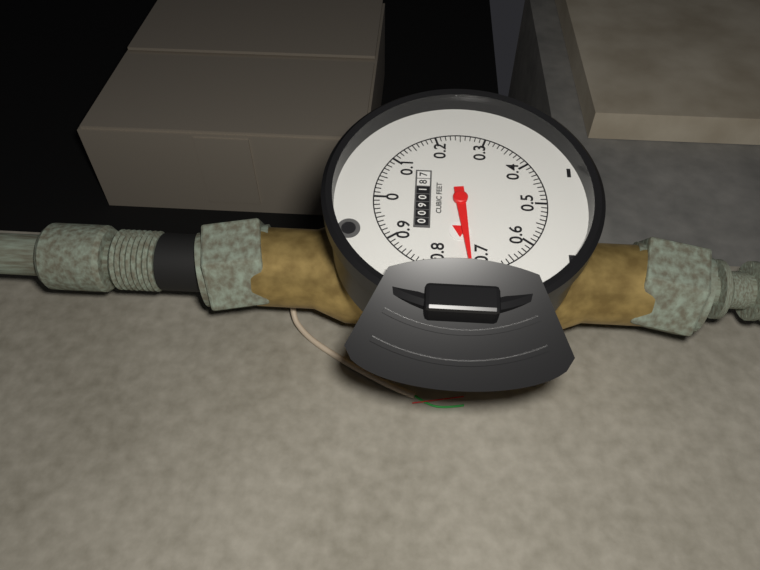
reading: 0.73 cubic feet
